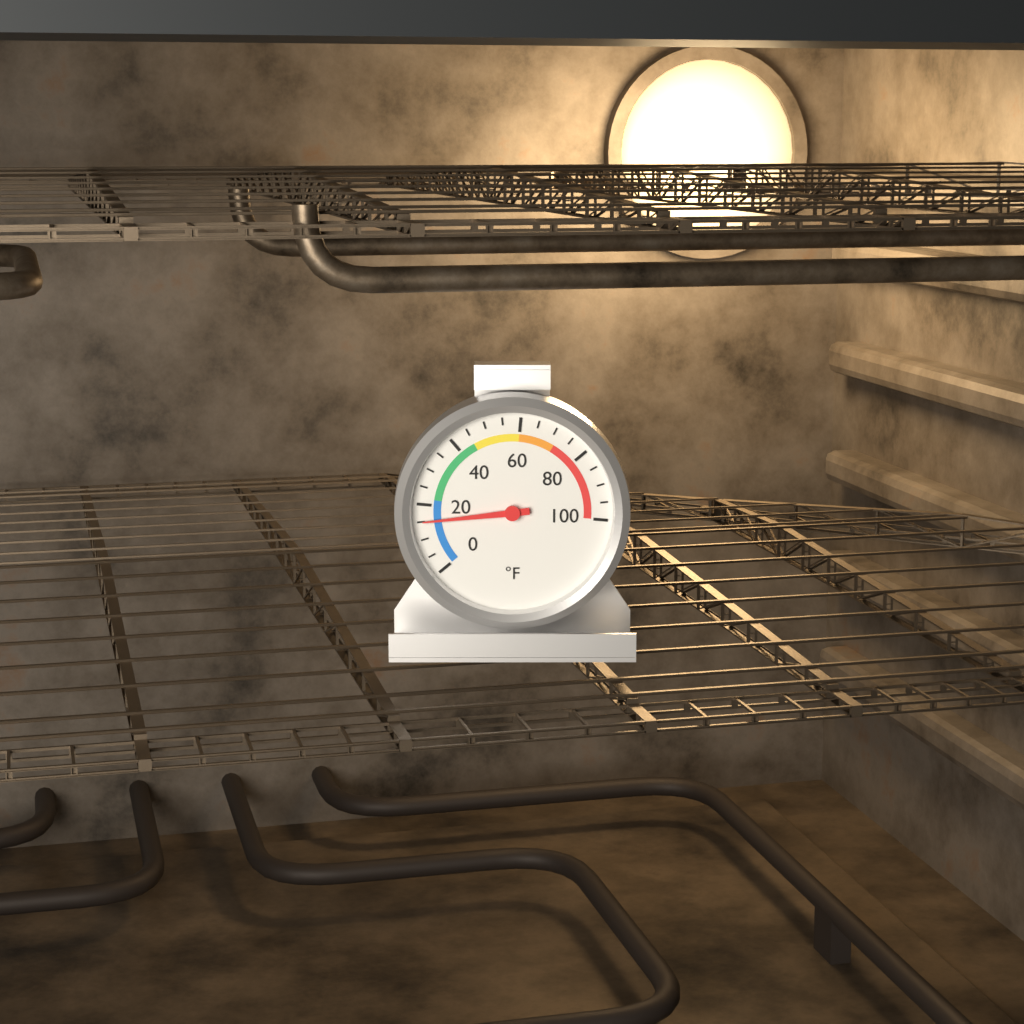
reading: 15 °F
